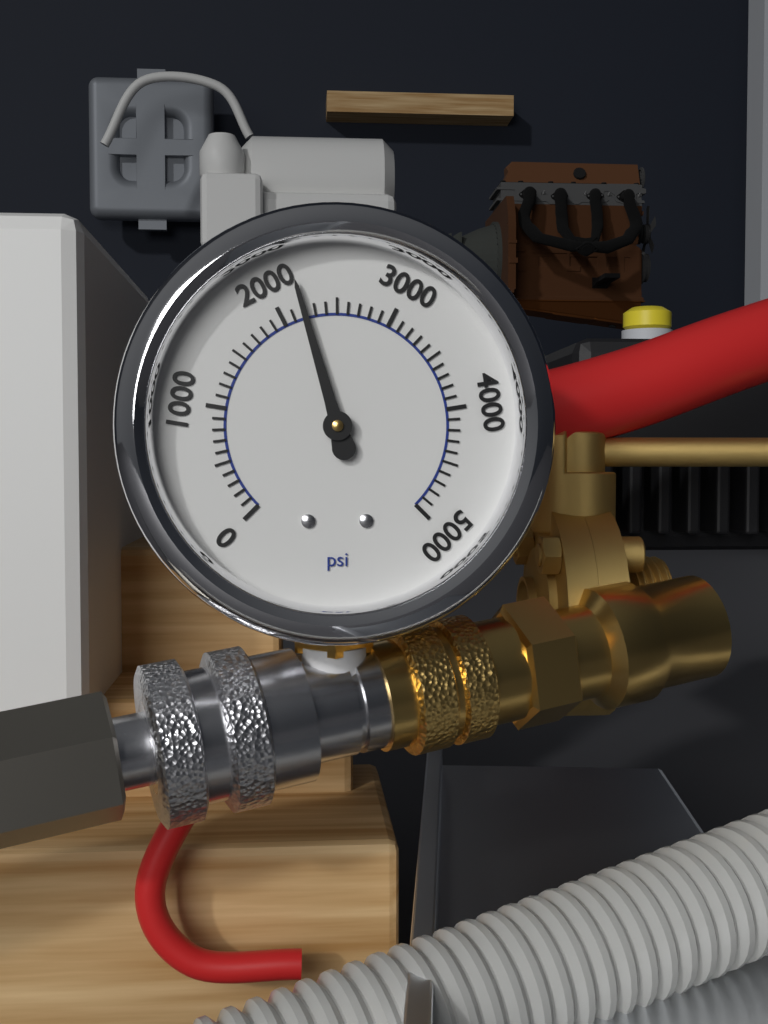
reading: 2200 psi
